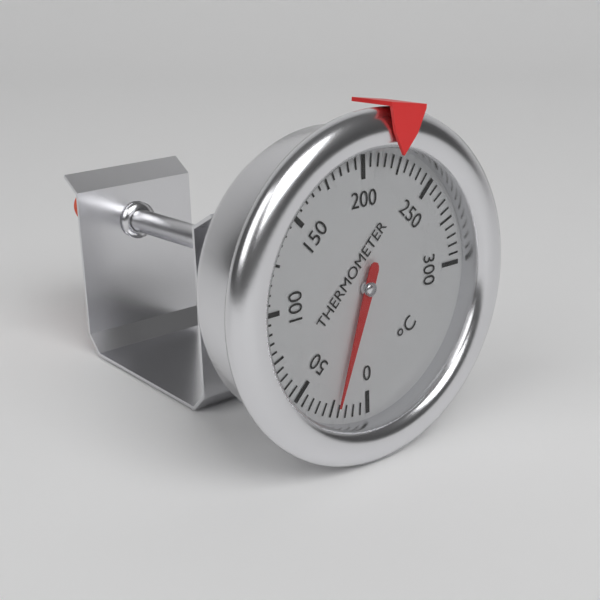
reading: 22 °C
